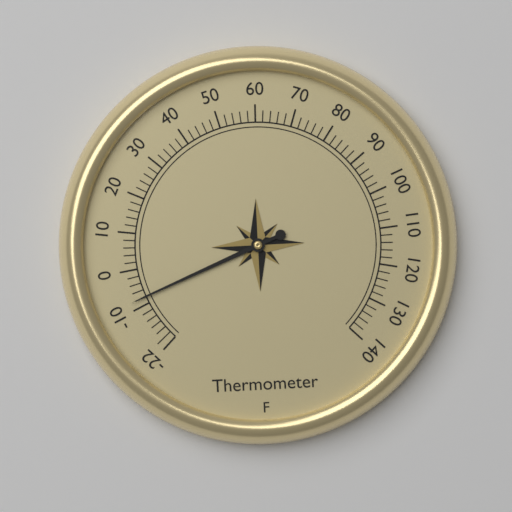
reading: -8 °F
